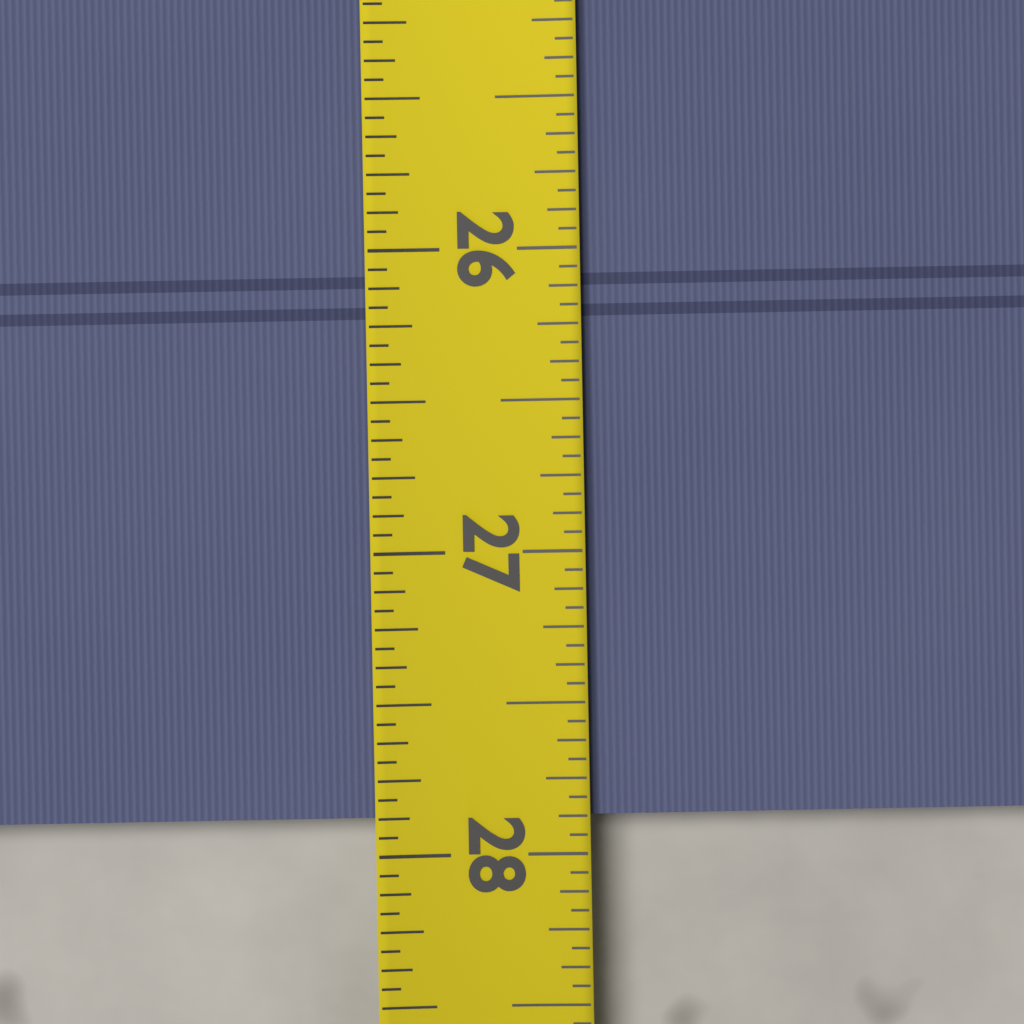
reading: 27.8750 (no unit)
